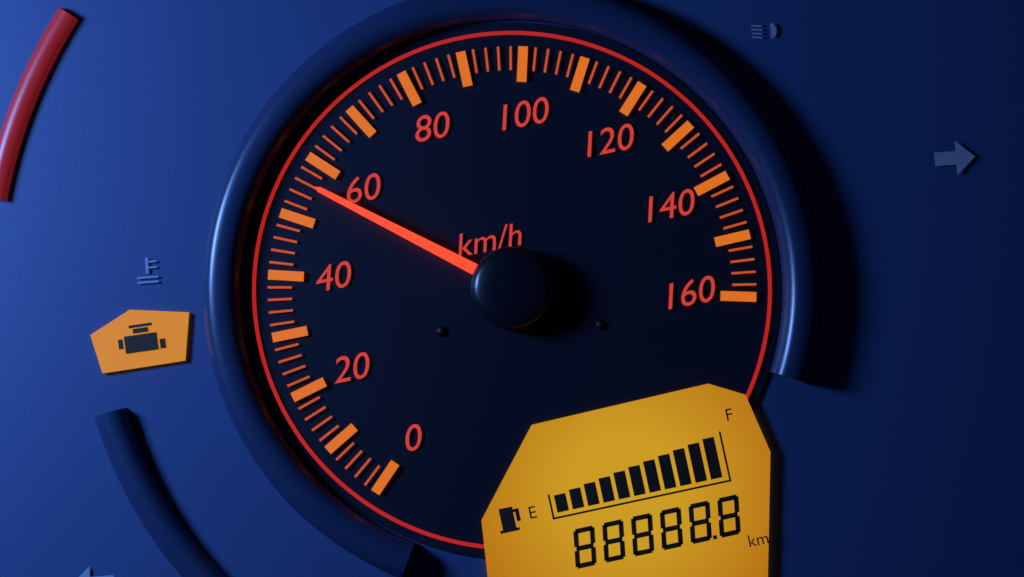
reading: 56 km/h
